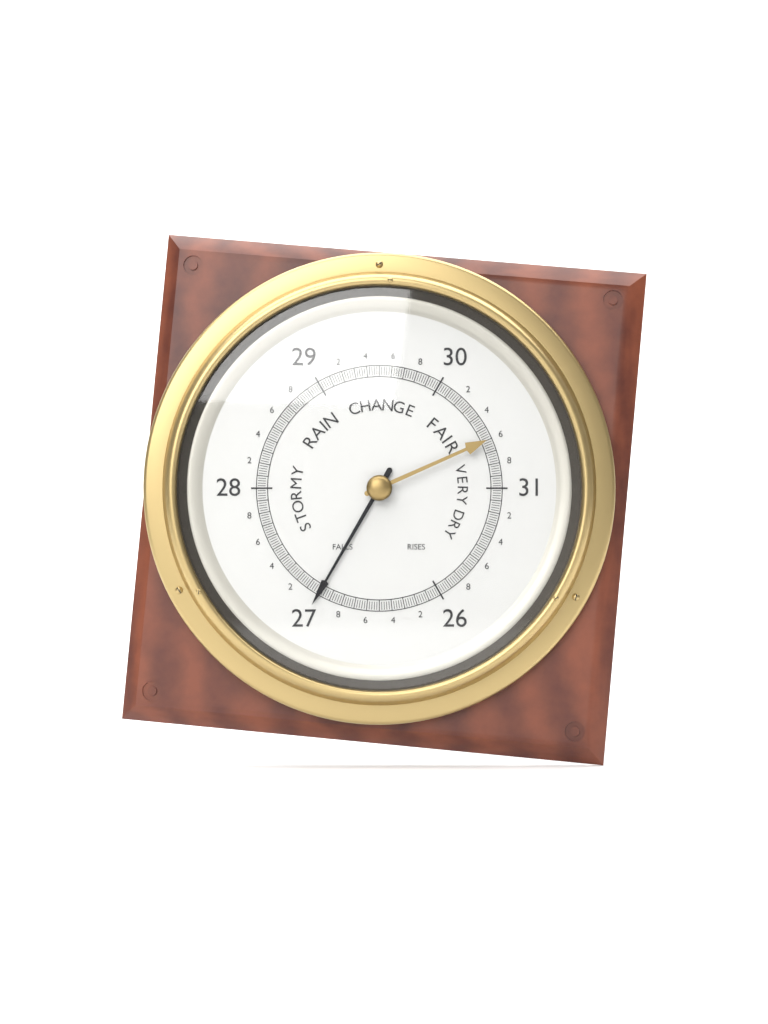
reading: 27.00 (no unit)
